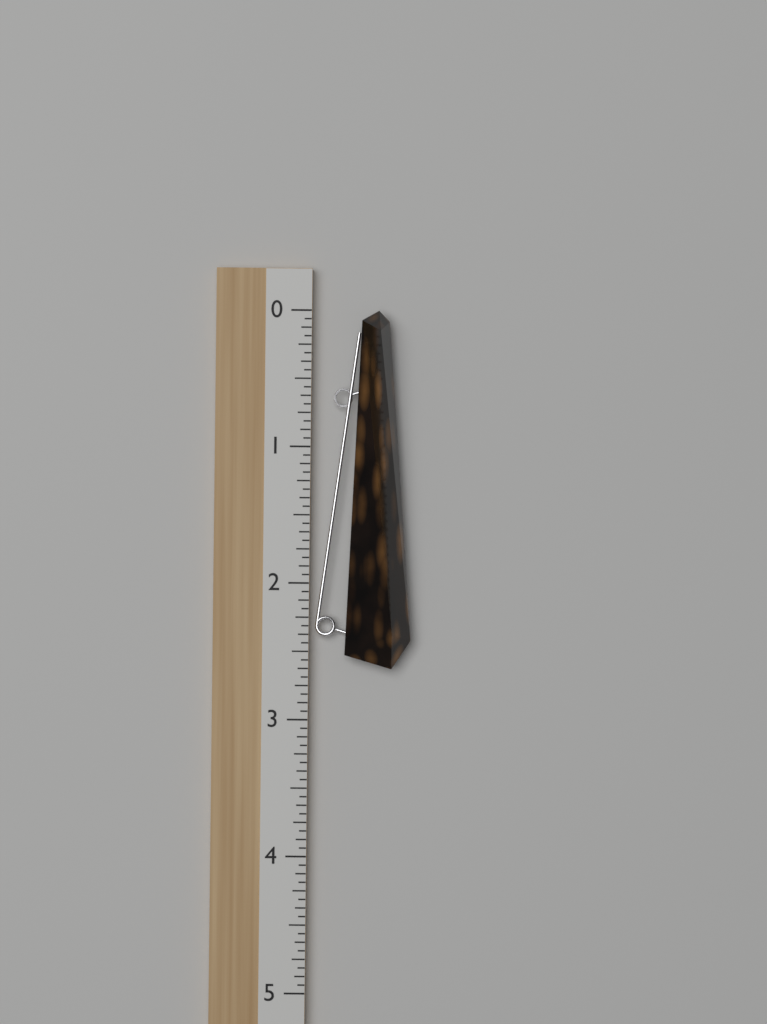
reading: 2.6250 (no unit)
